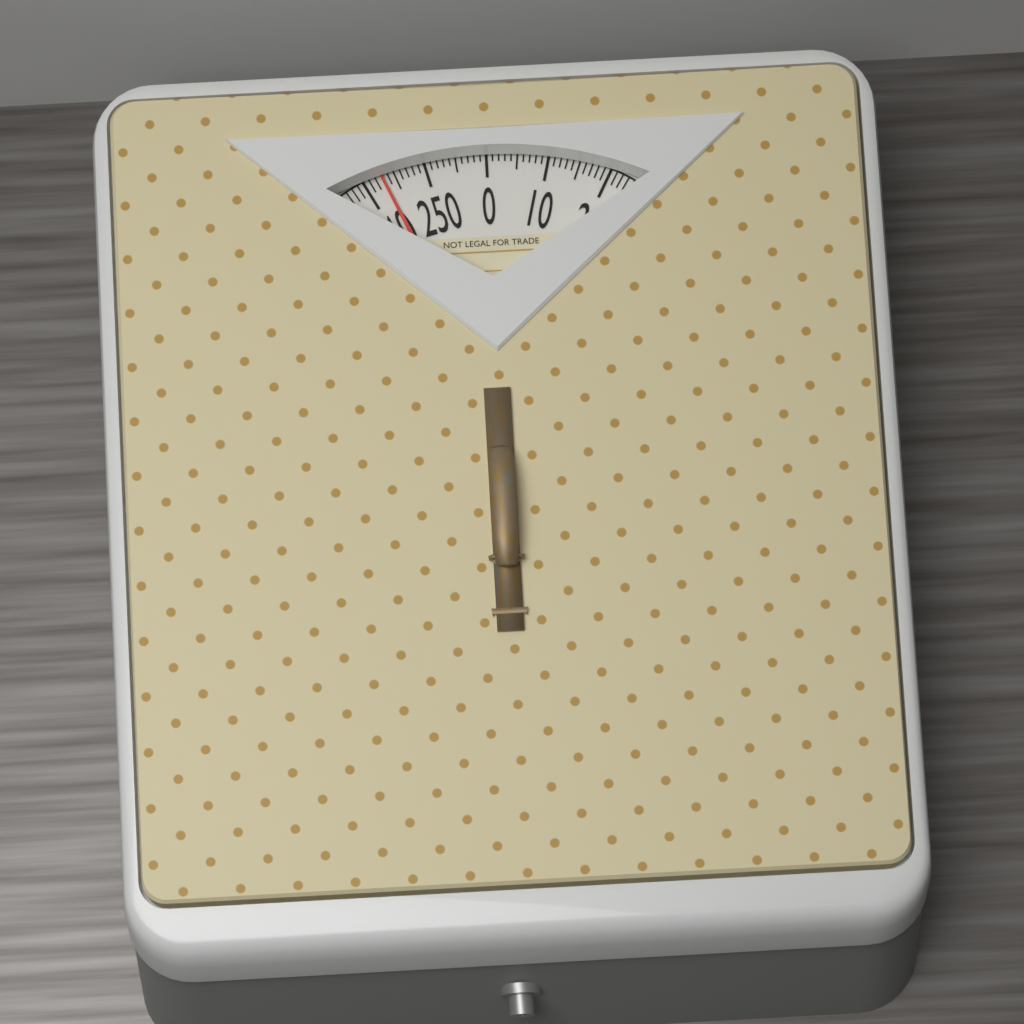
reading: 243 (no unit)
